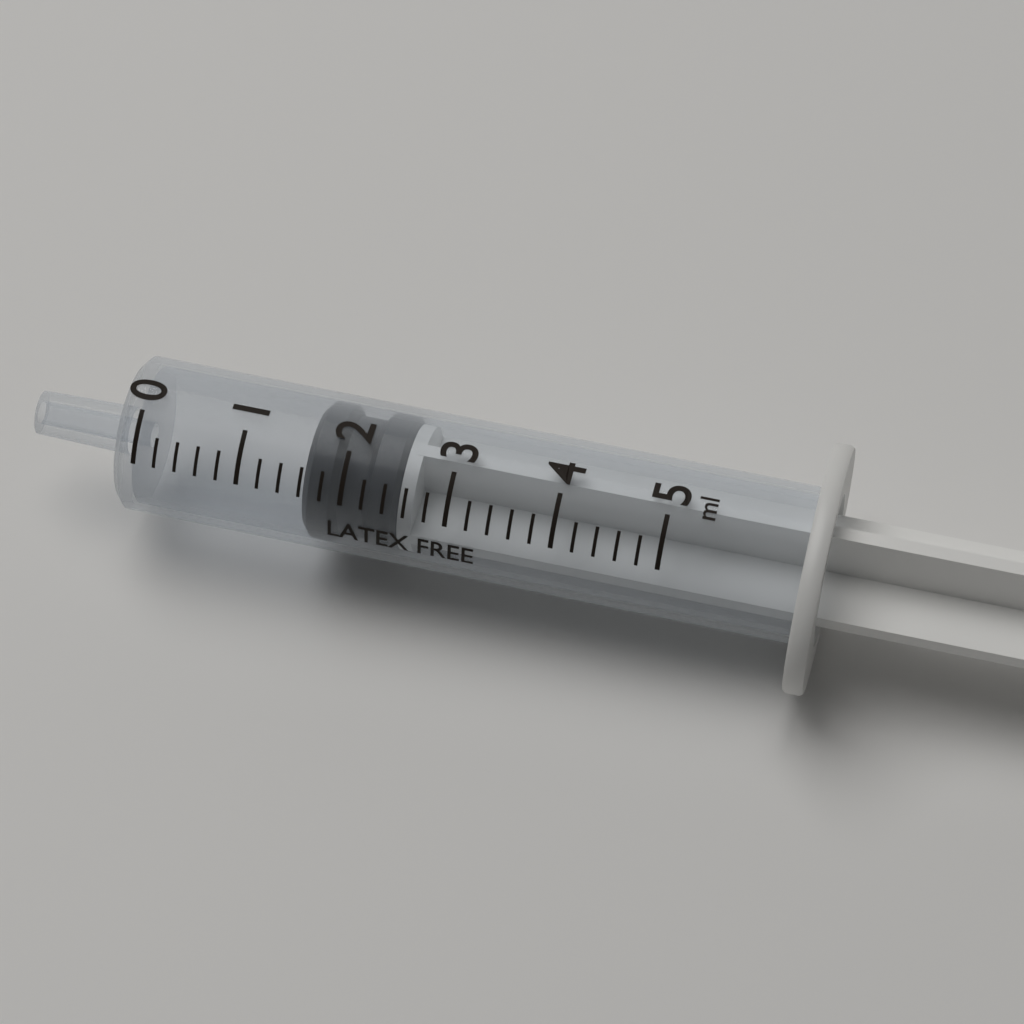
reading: 1.6 ml
